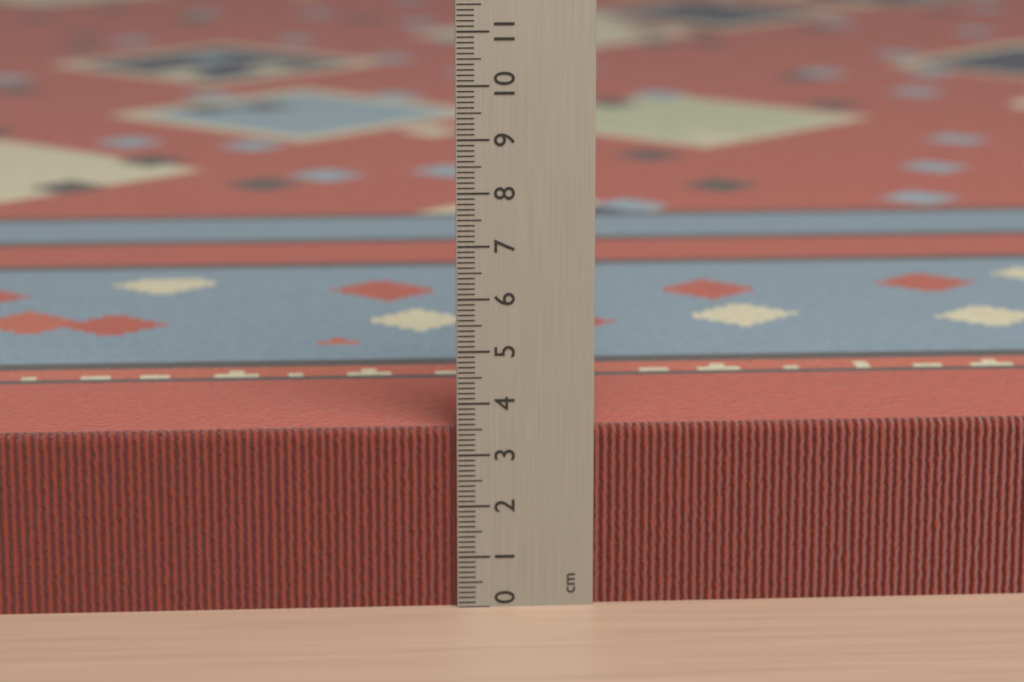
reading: 3.5 cm
